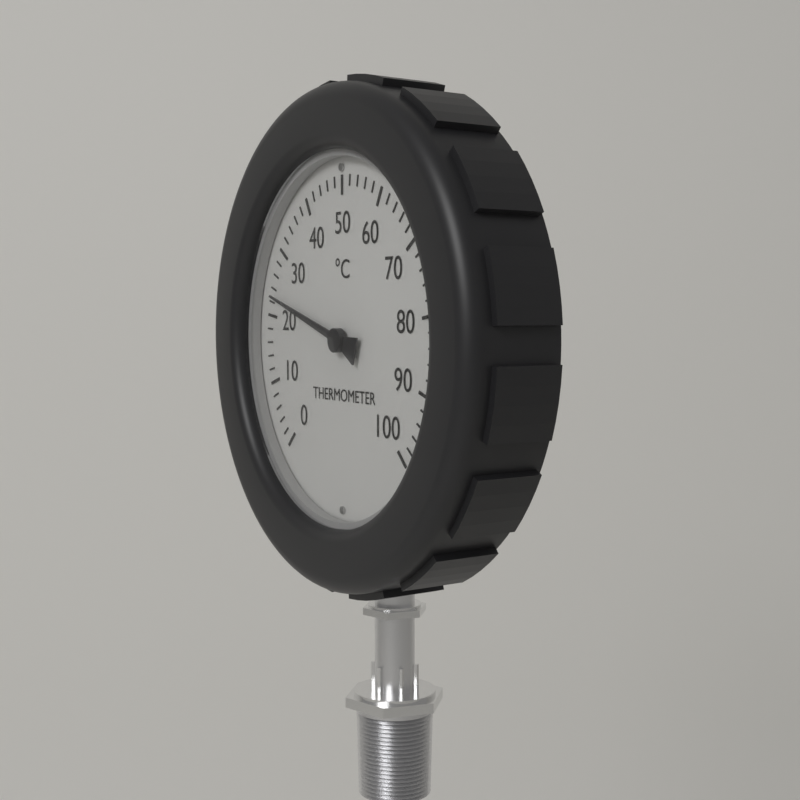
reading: 23 °C
